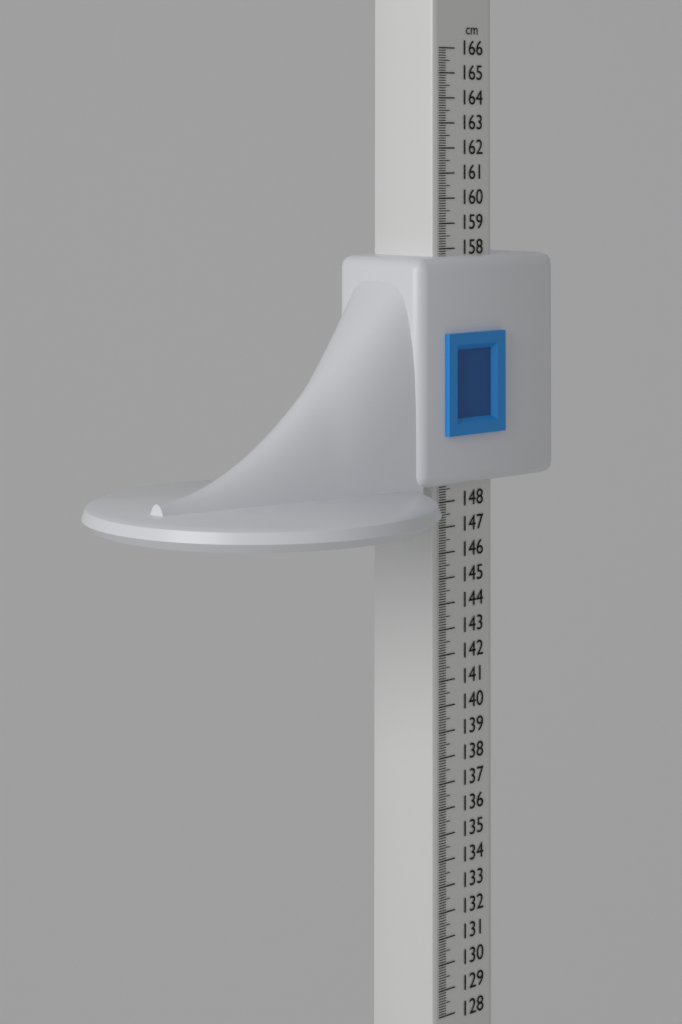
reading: 157.7 cm
